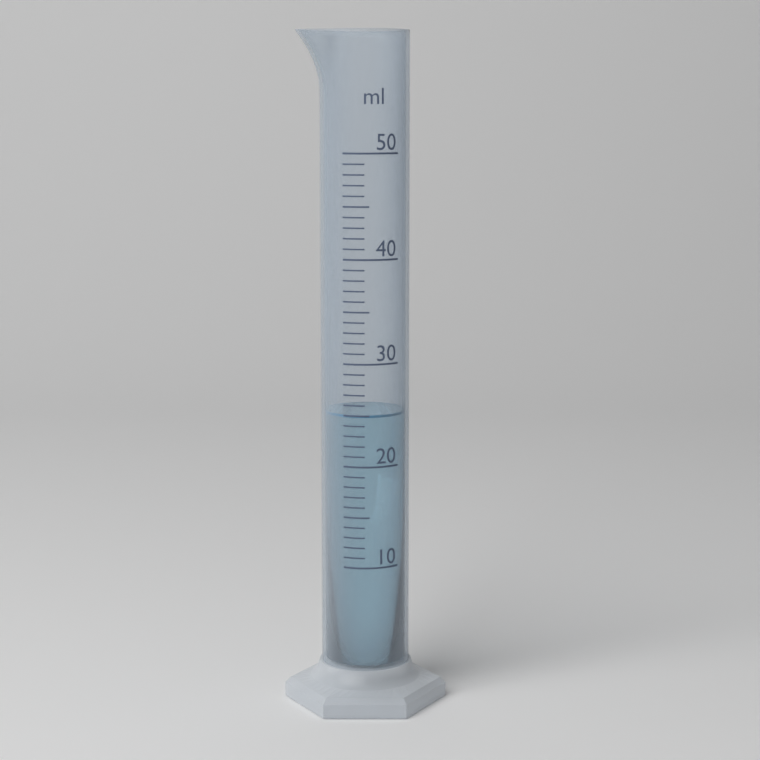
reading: 25 ml
